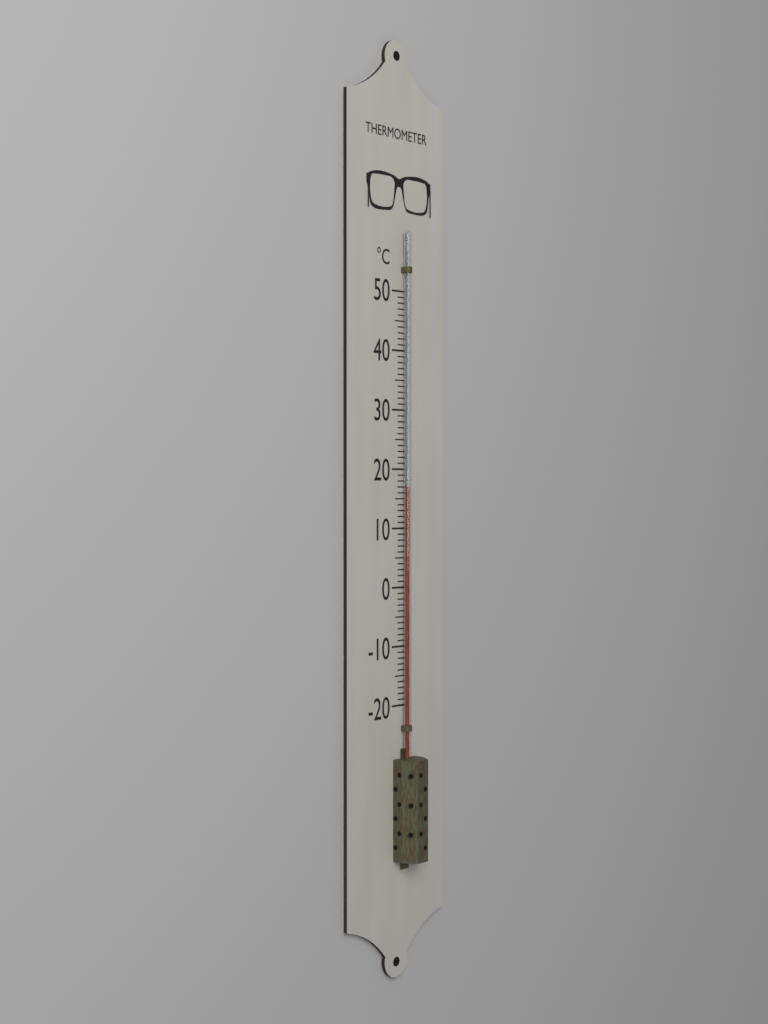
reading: 17 °C
